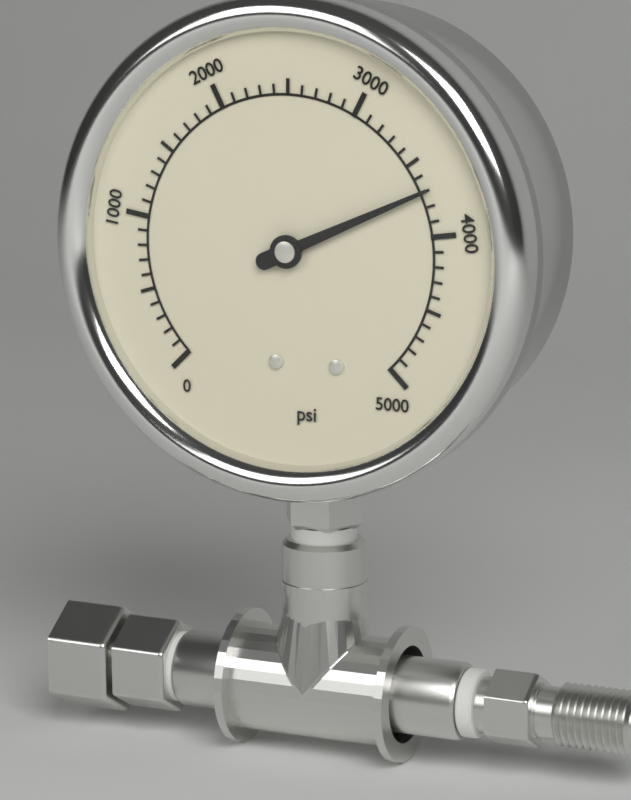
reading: 3700 psi
